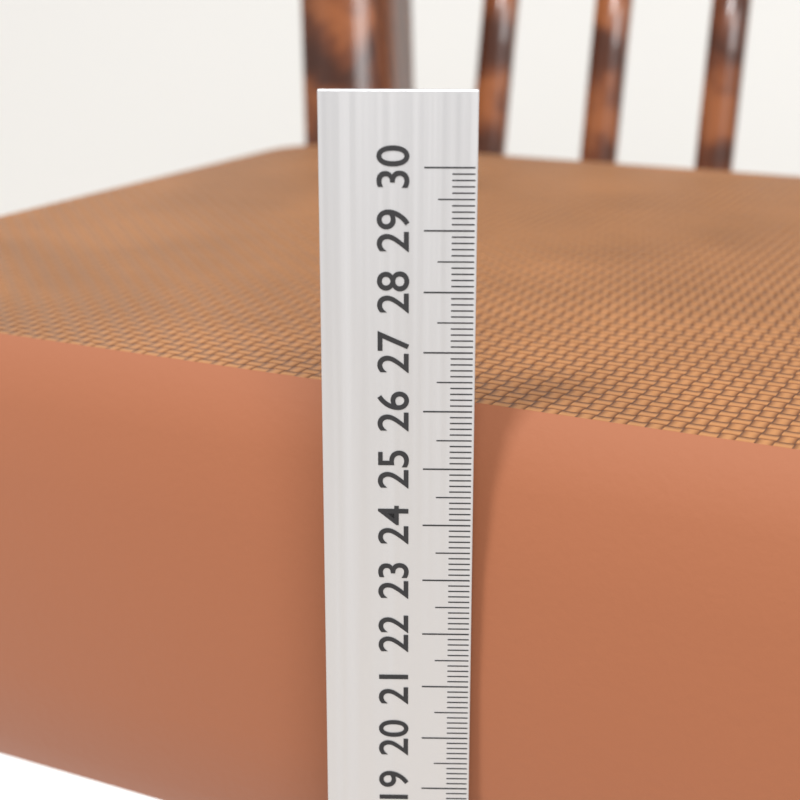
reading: 25.8 cm
